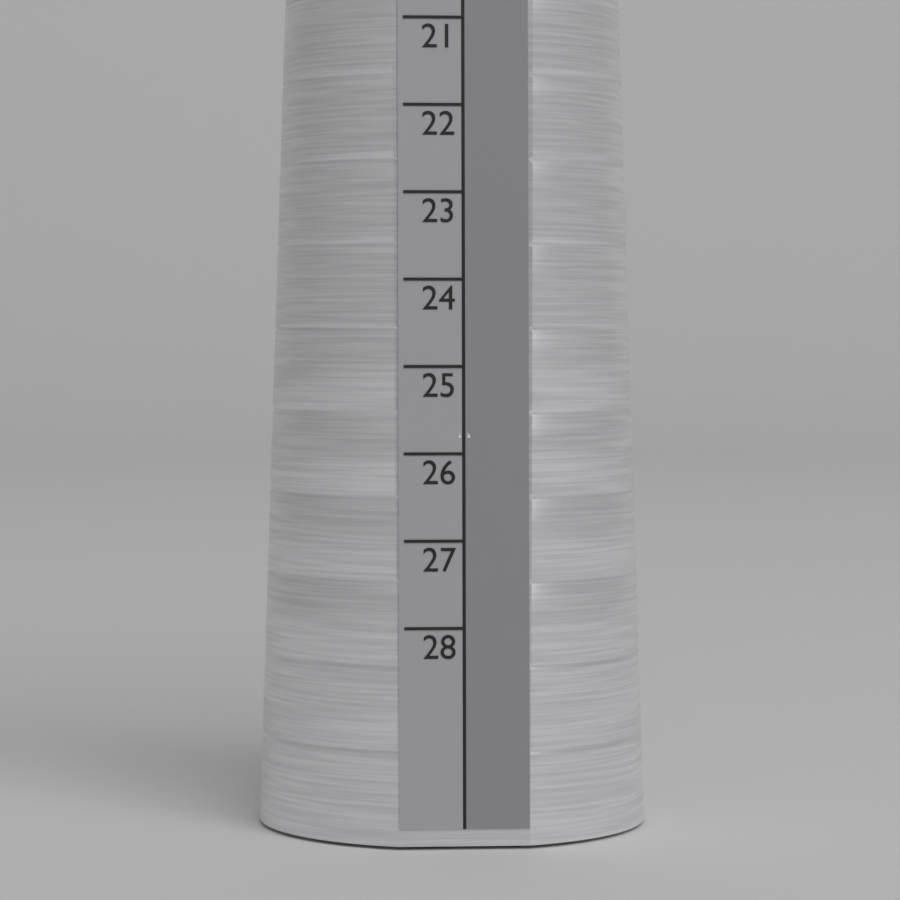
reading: 26 (no unit)
